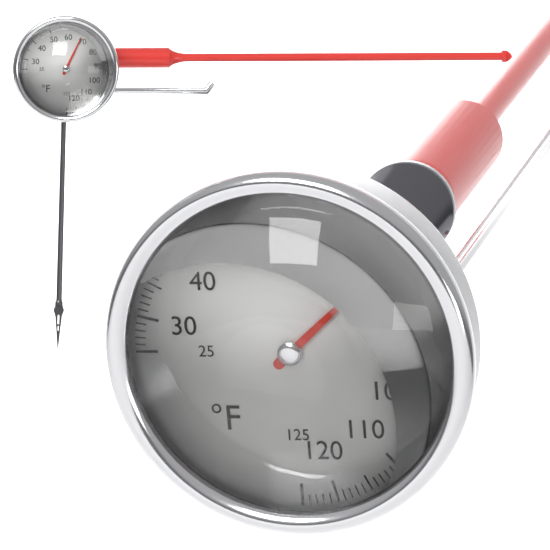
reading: 76 °F
